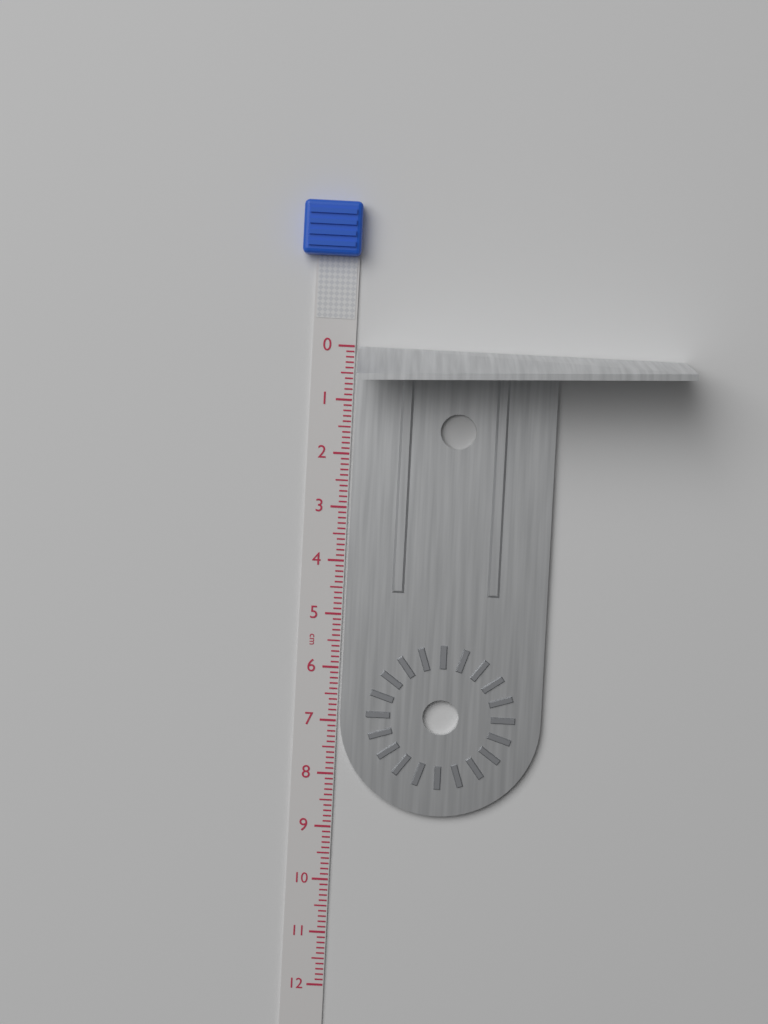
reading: 8.7 cm
